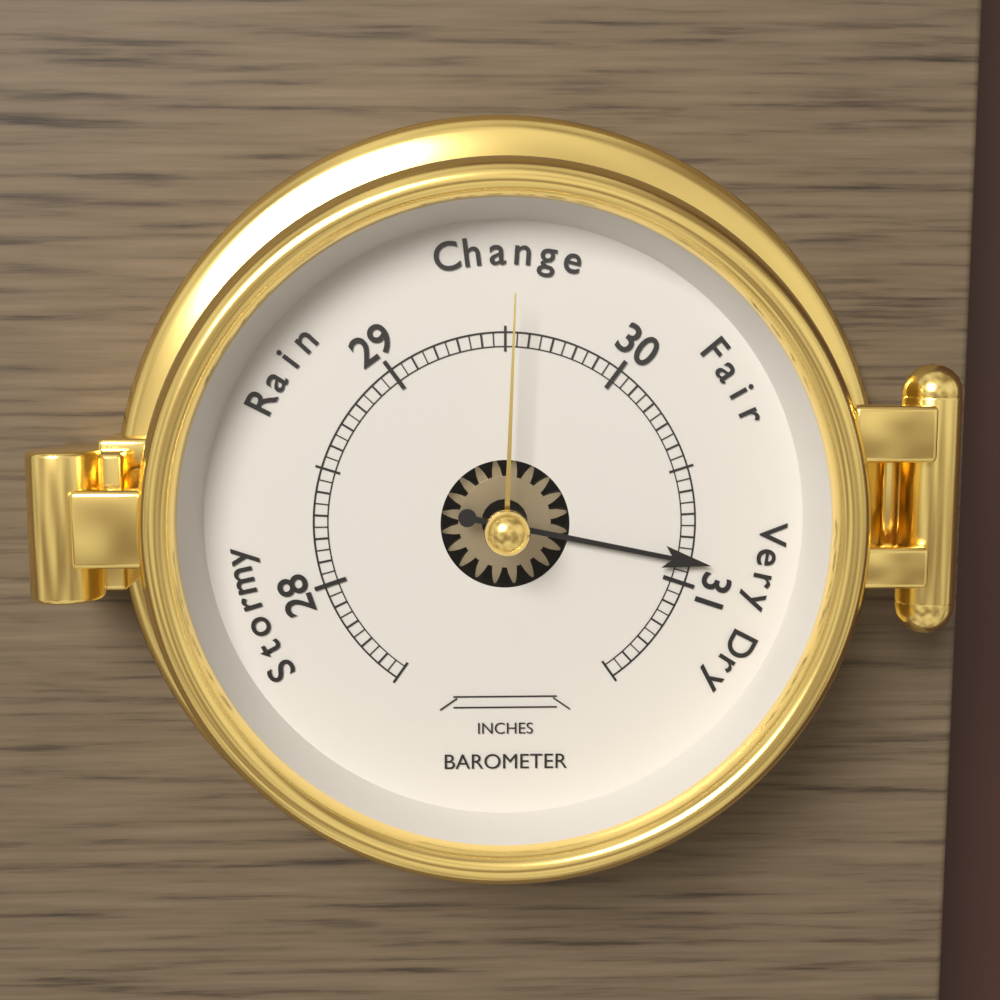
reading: 30.90 inches
